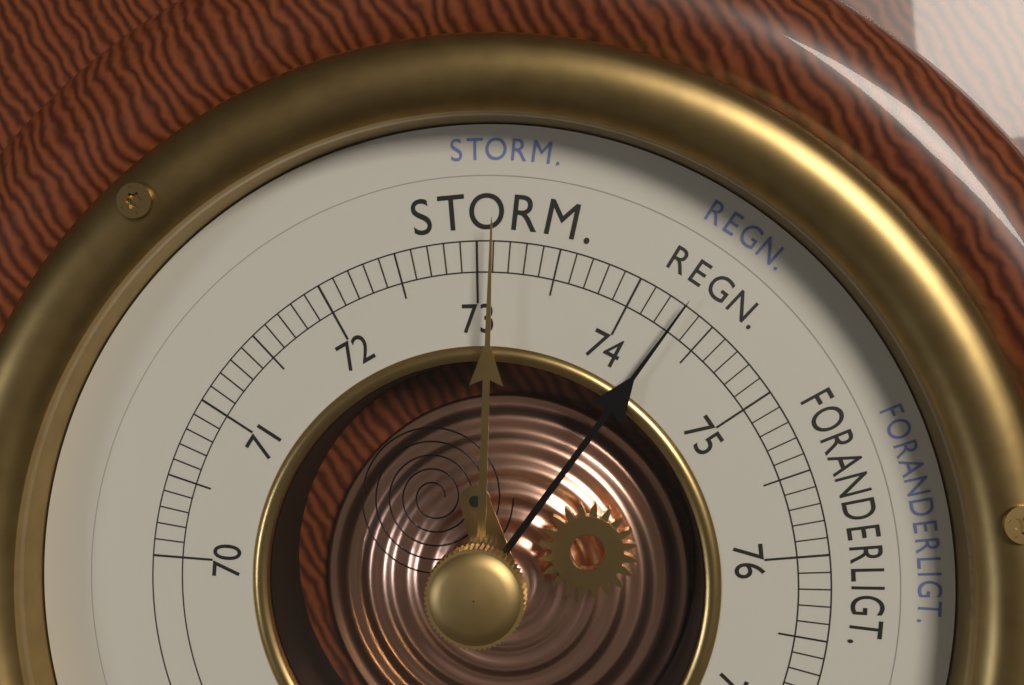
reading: 74.3 cm
